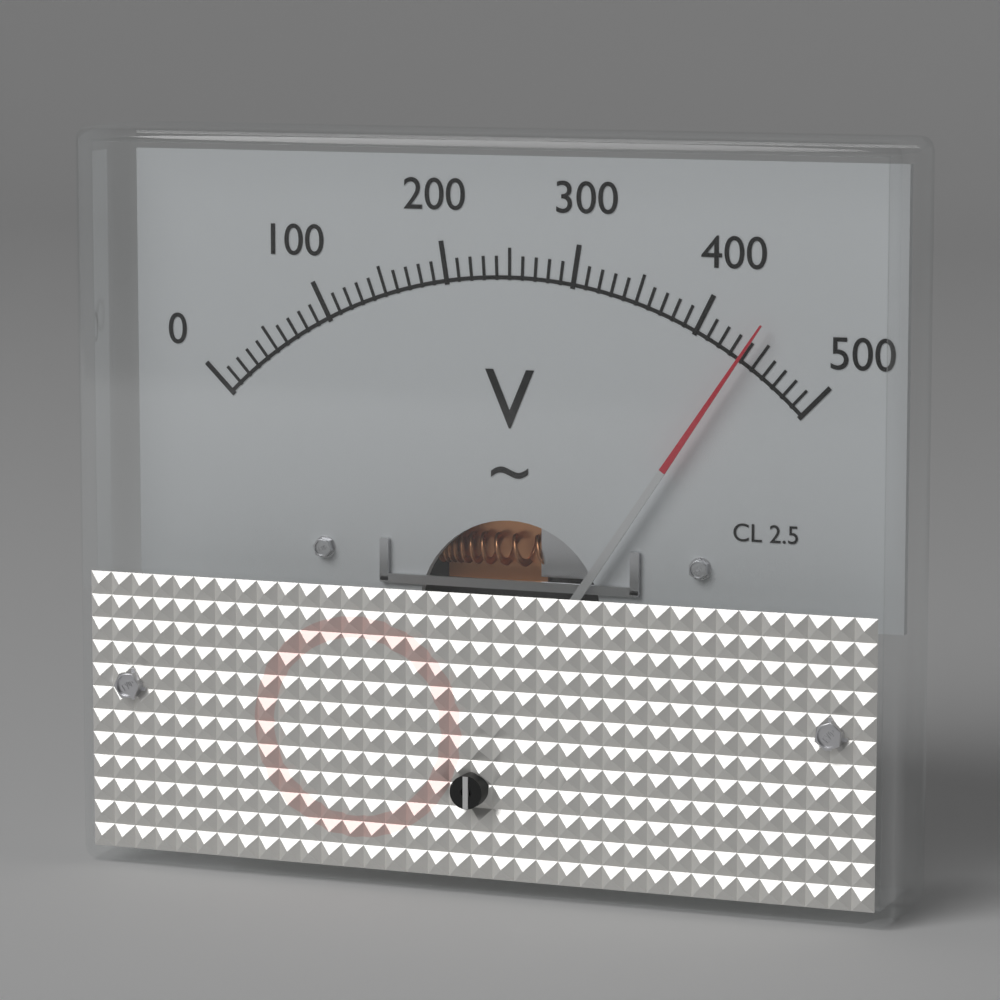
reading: 440 V
